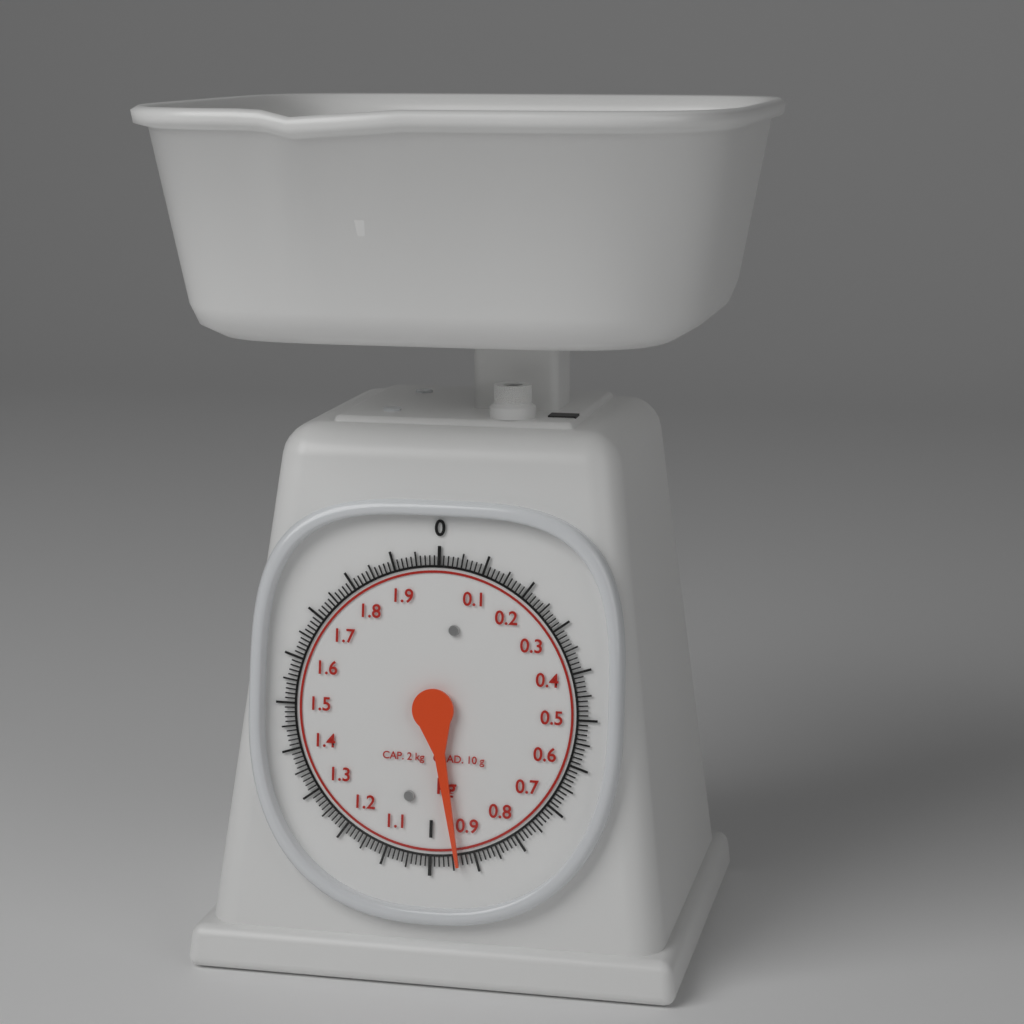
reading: 0.94 kg
